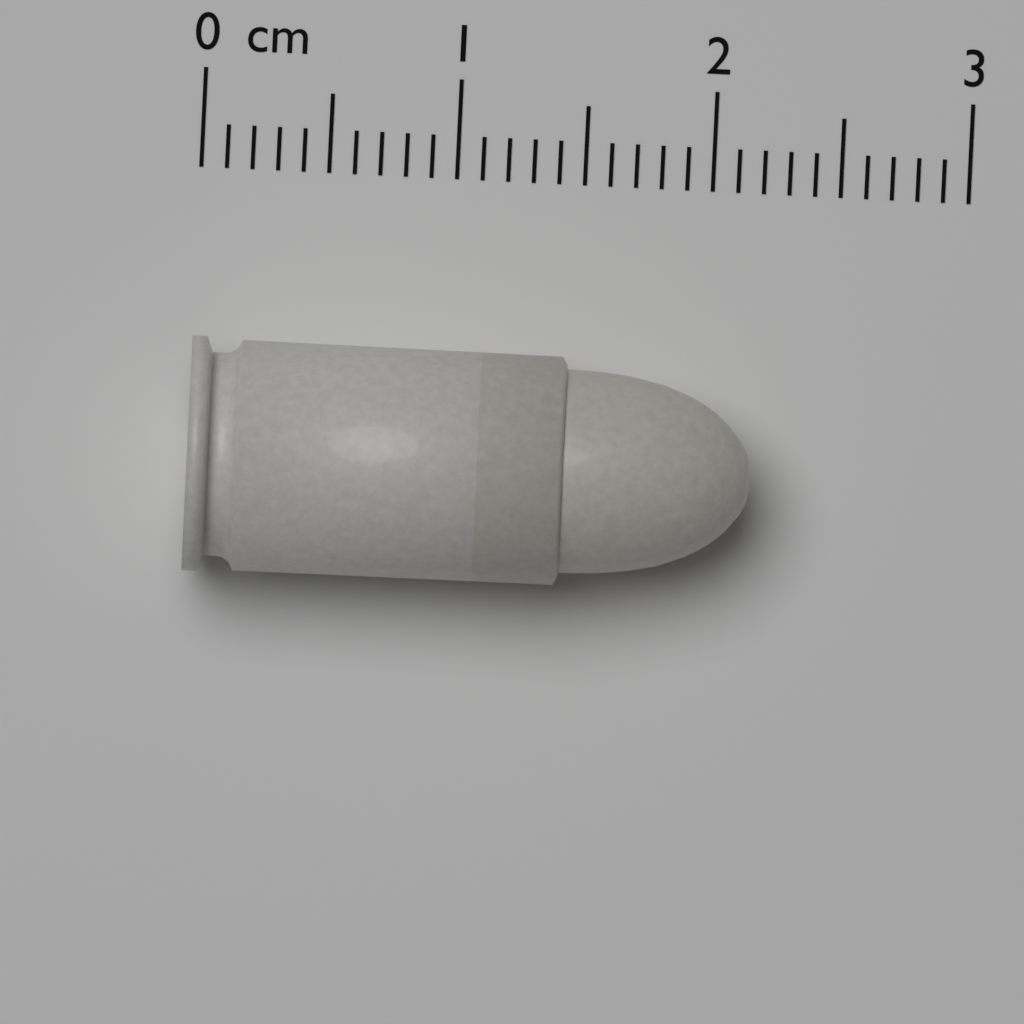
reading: 2.2 cm
